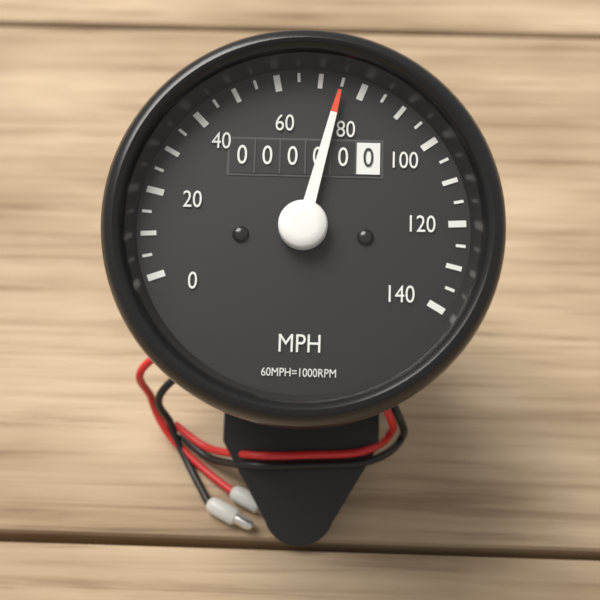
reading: 75 MPH
